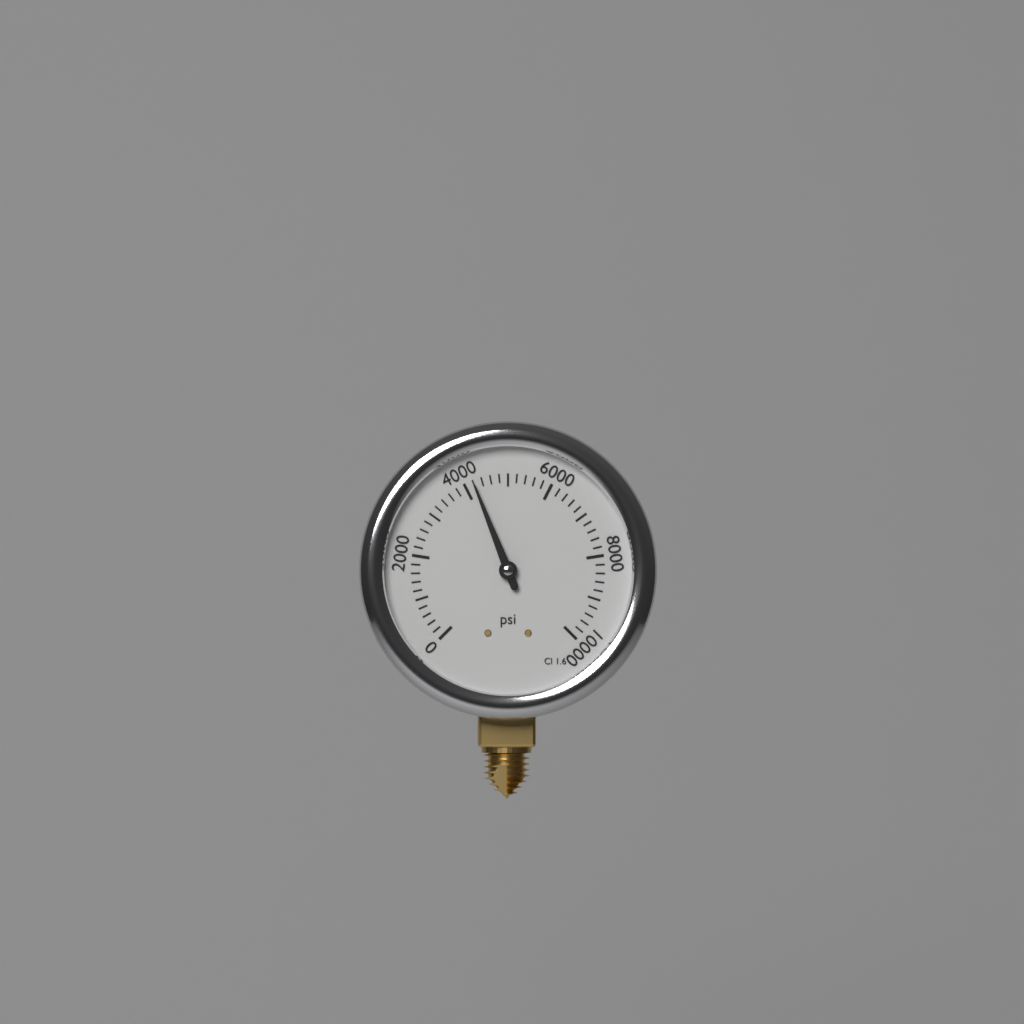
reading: 4200 psi
